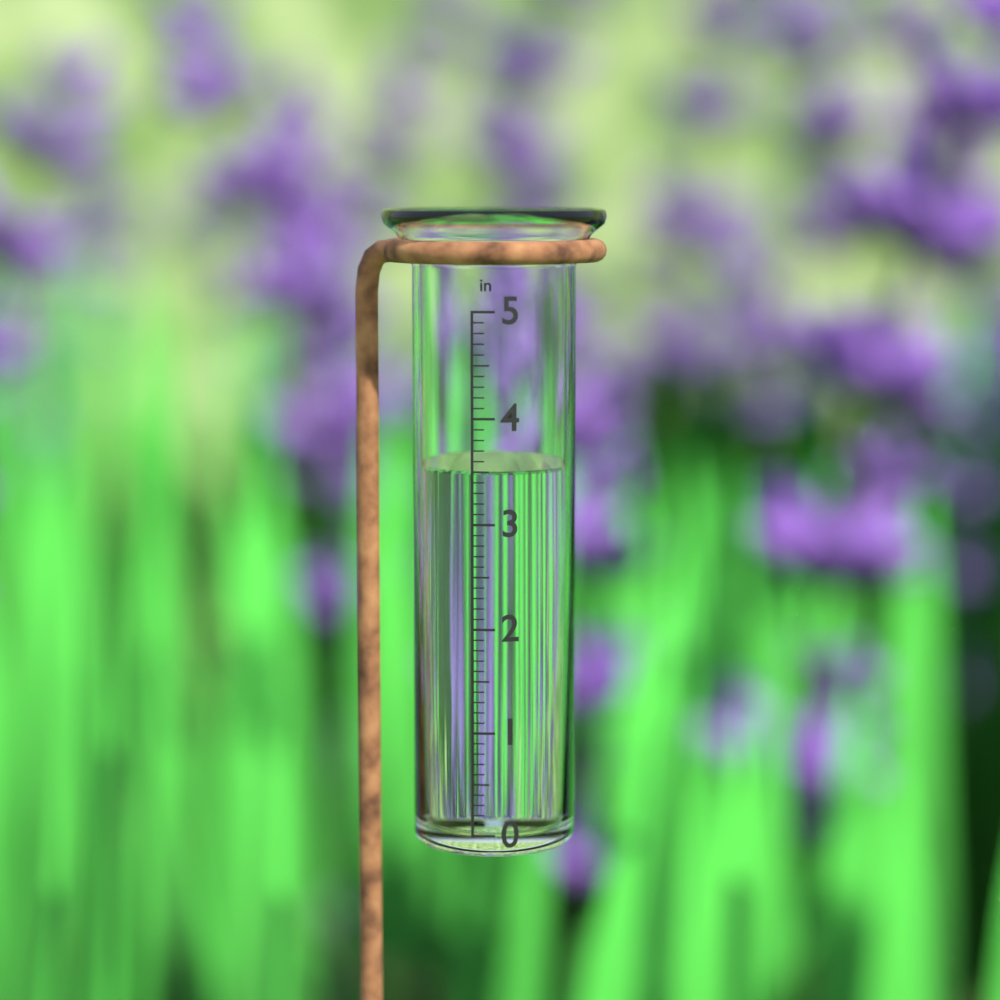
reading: 3.5 in
